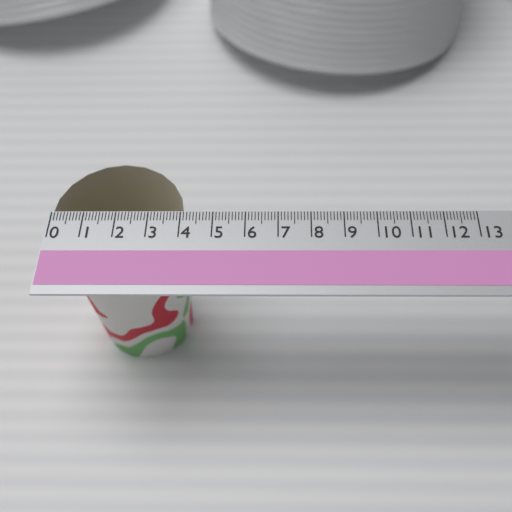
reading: 4.1 (no unit)
